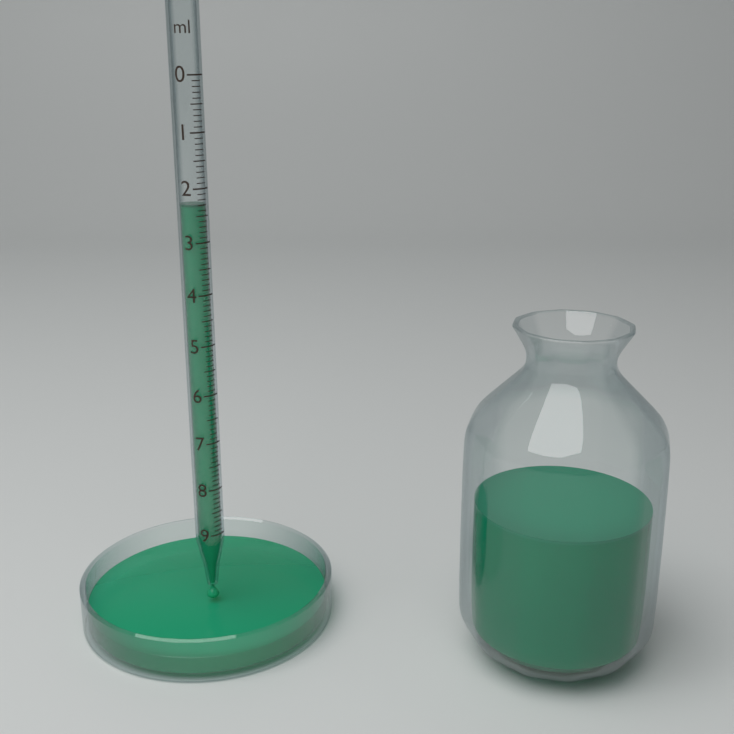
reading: 2.3 ml
